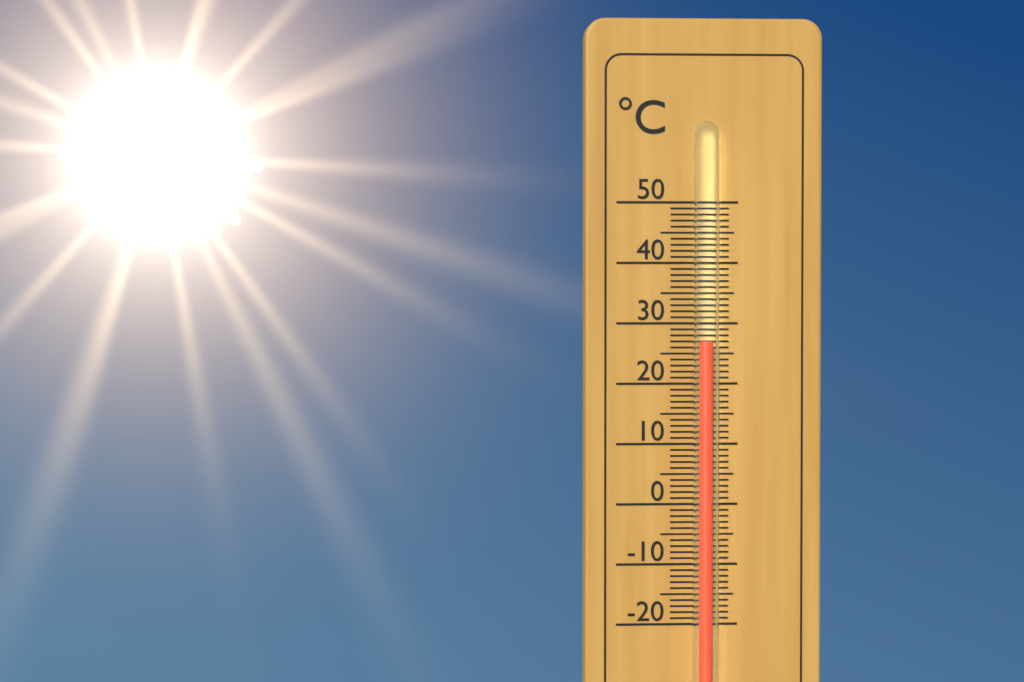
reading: 27 °C
